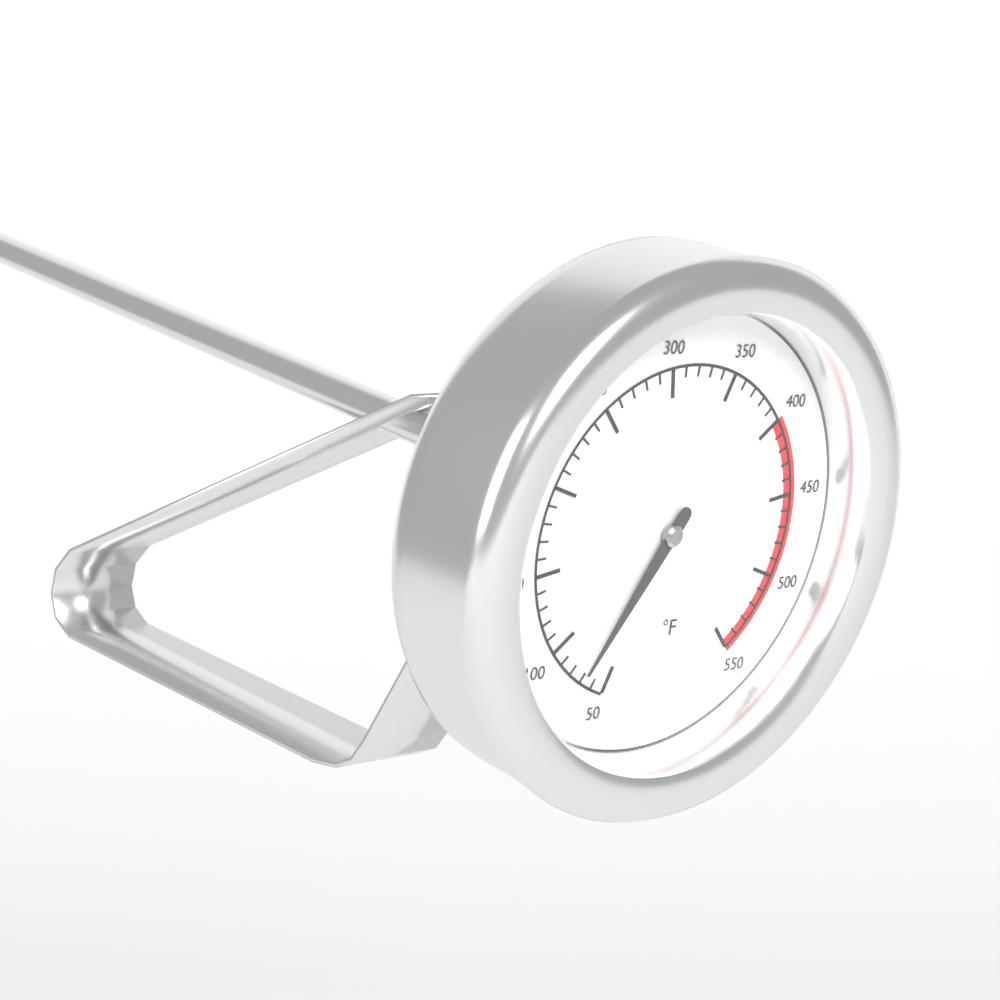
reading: 70 °F
